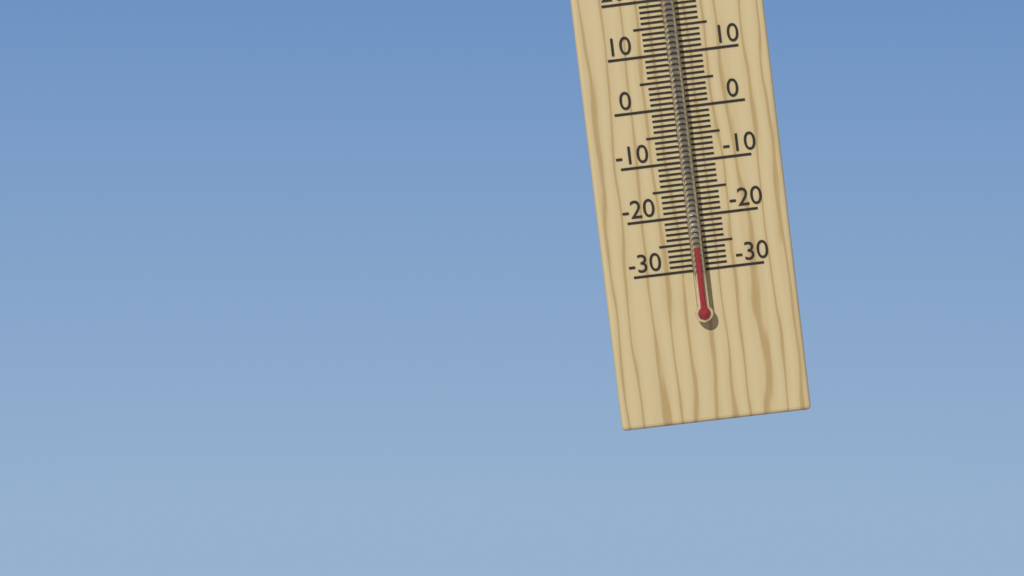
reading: -26 °C
